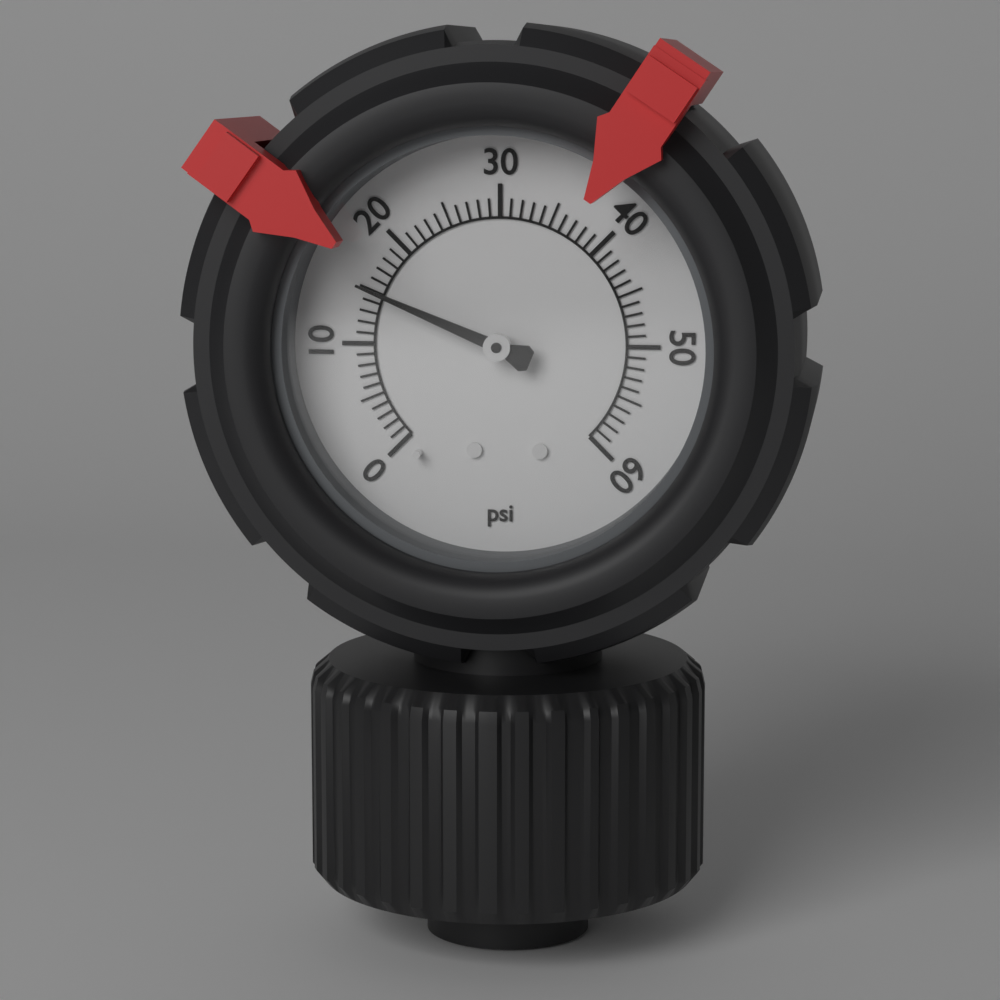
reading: 15 psi
